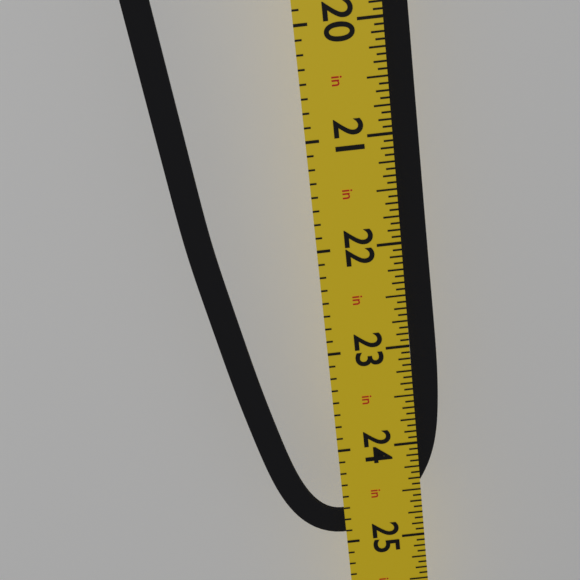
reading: 24.9375 in
